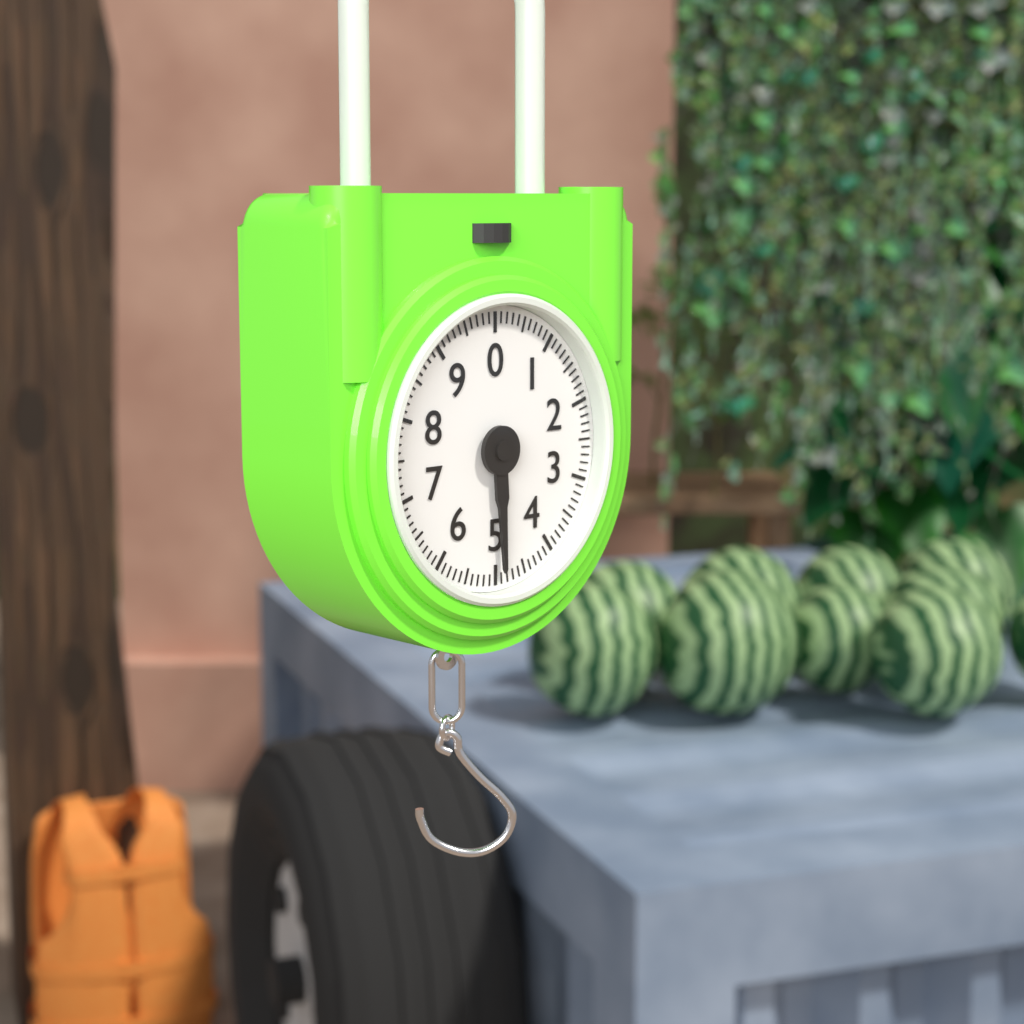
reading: 4.9 (no unit)
